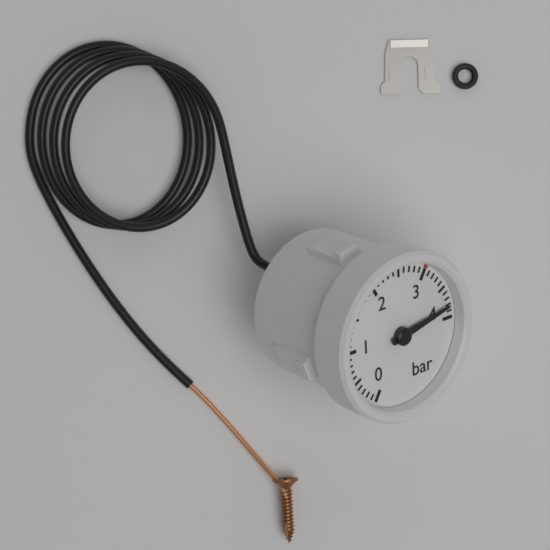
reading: 3.8 bar
